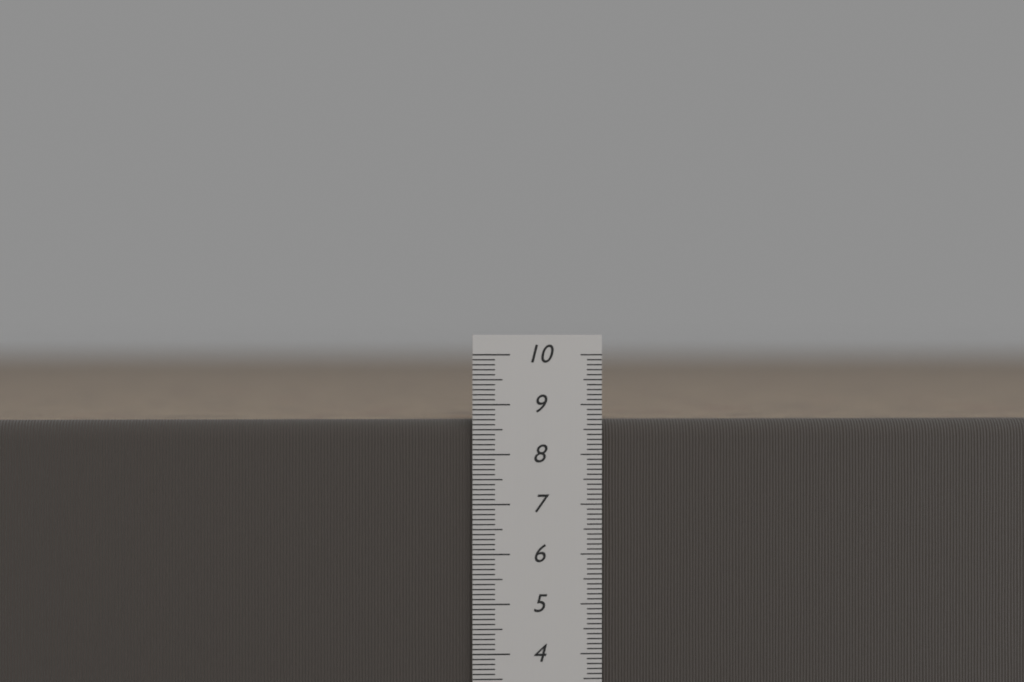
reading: 8.7 cm
